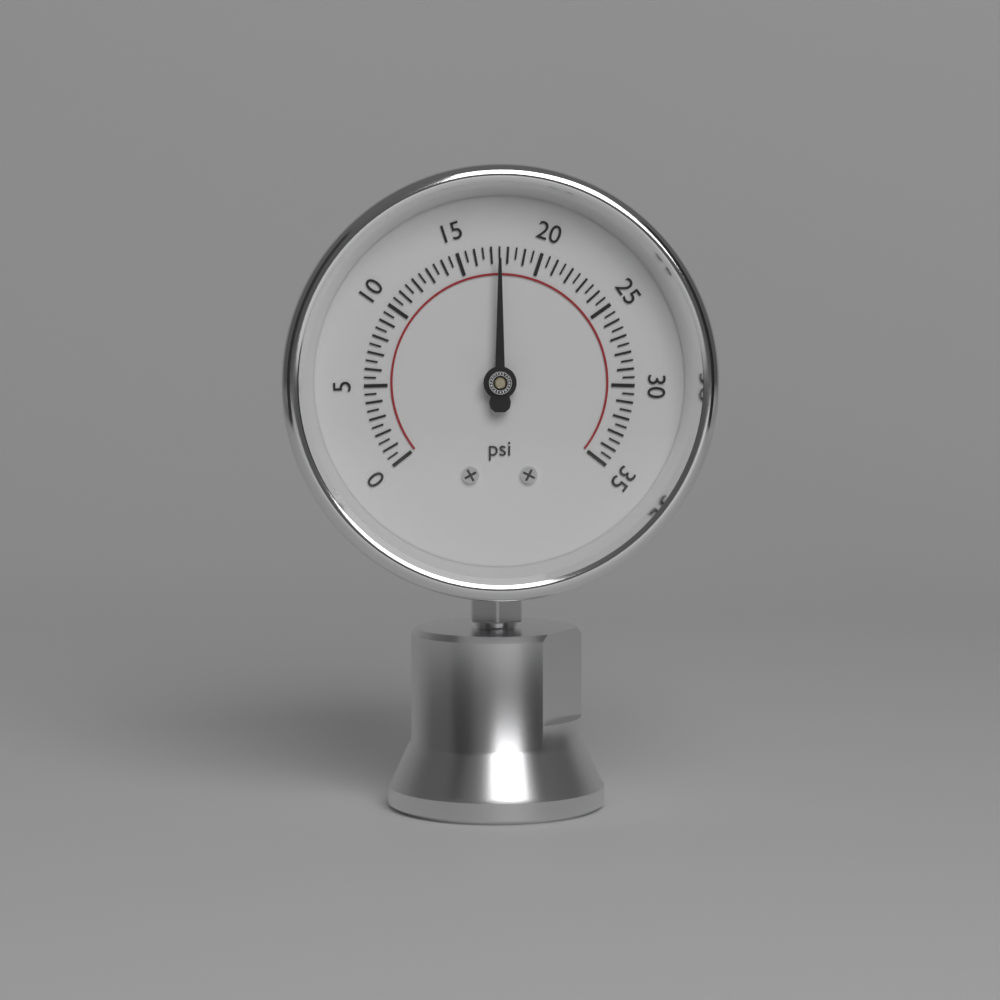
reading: 17.5 psi
